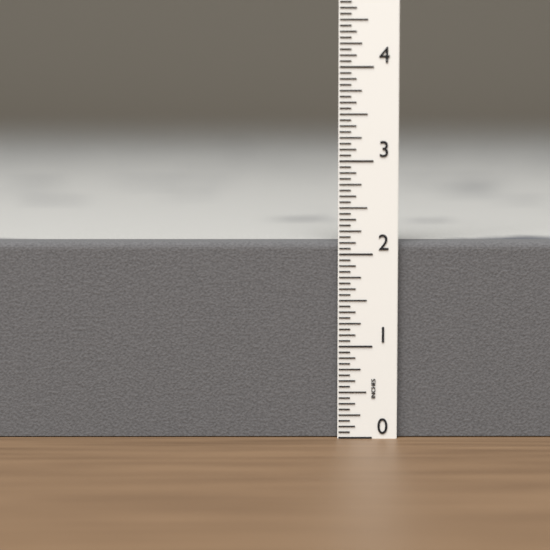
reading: 2.1250 in
